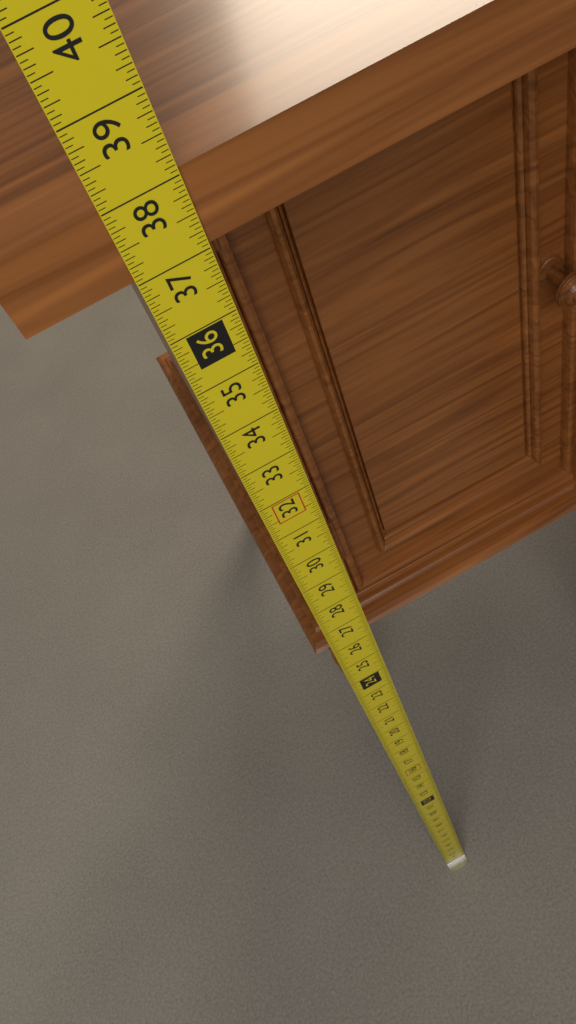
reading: 38.0625 in
